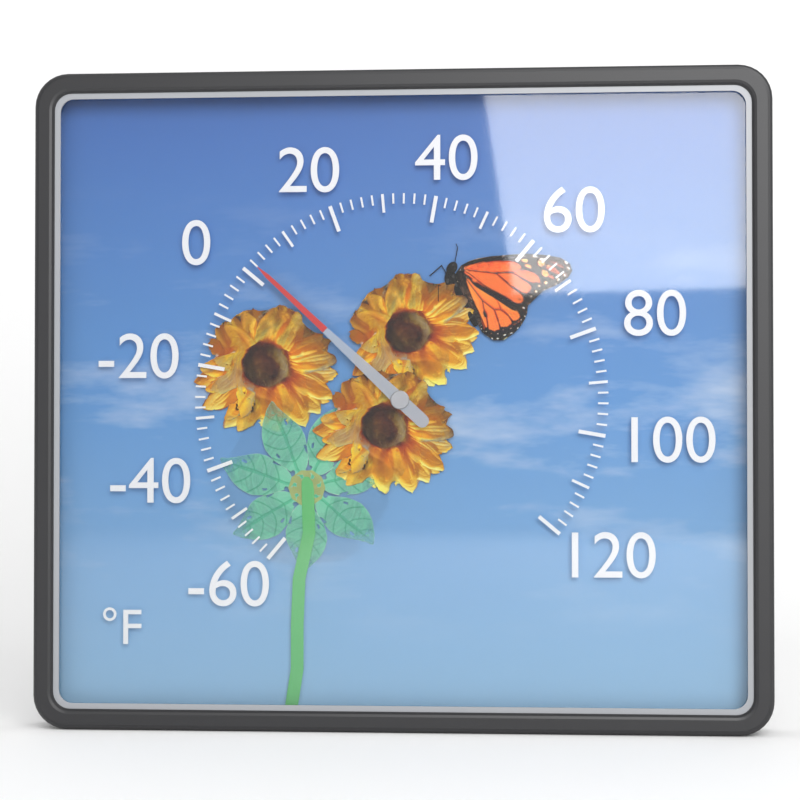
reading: 2 °F
